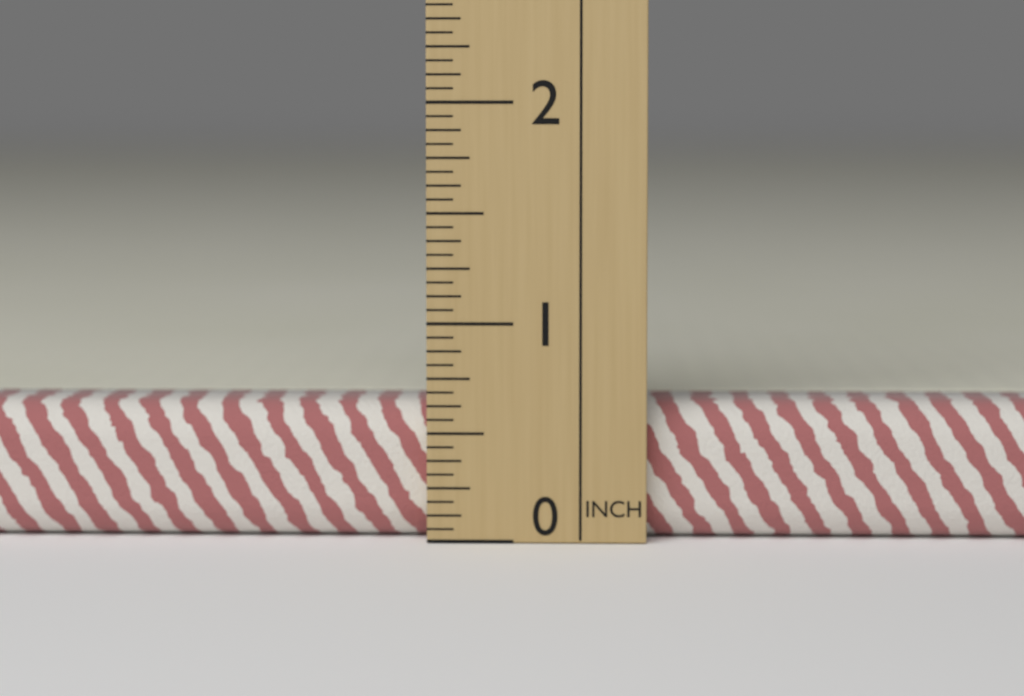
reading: 0.6250 in
